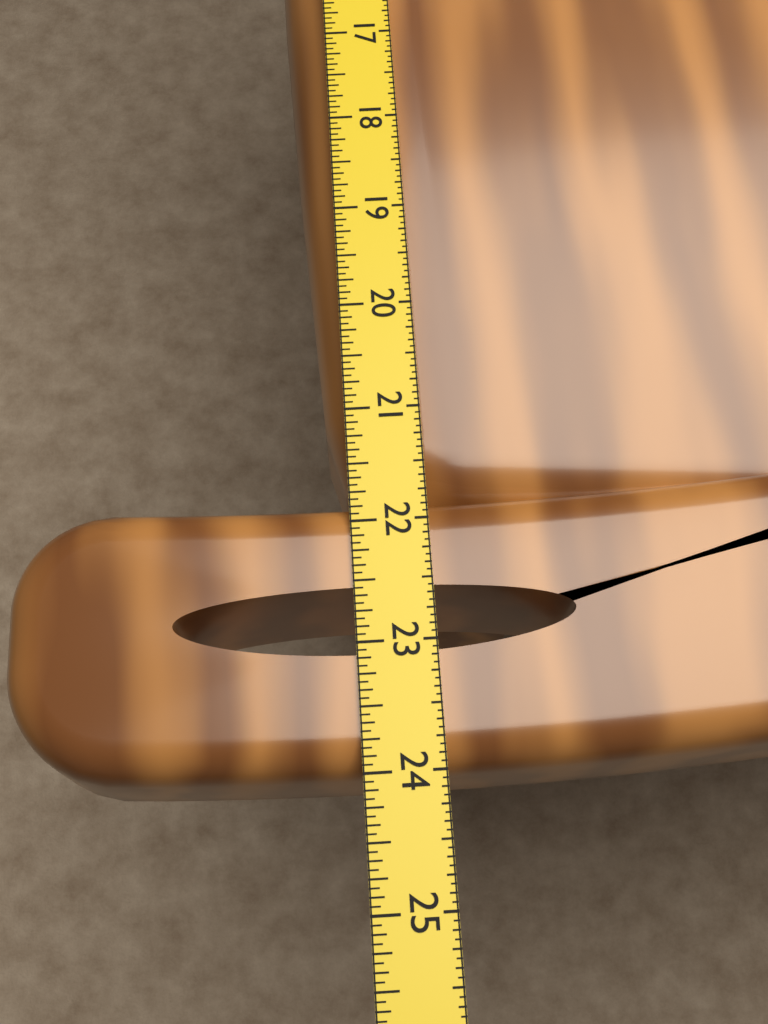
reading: 24.0000 in
